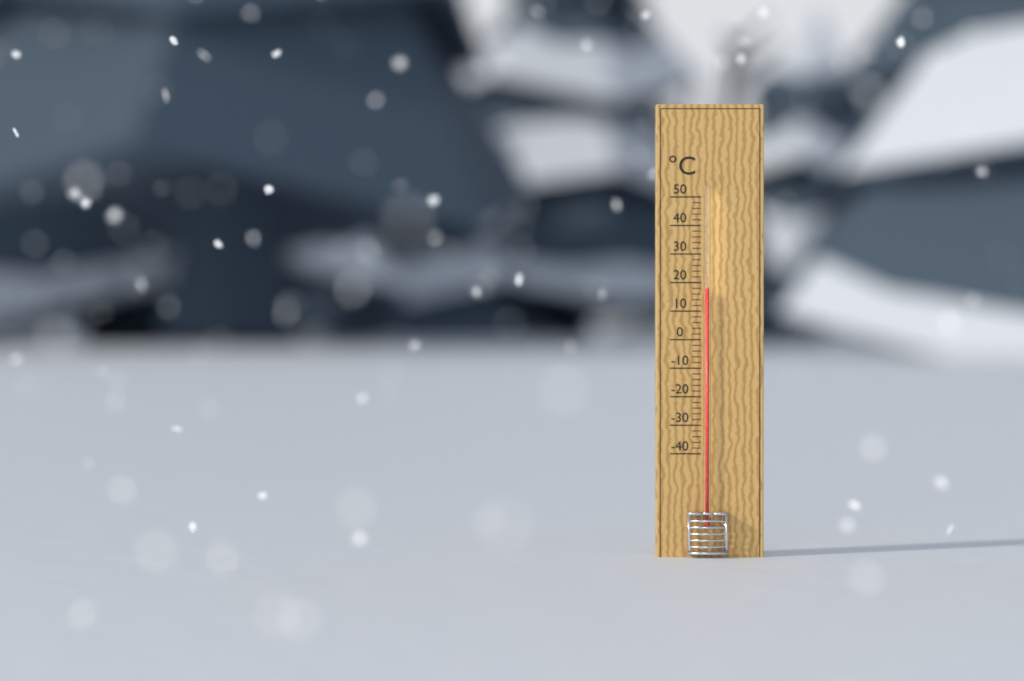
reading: 18 °C
